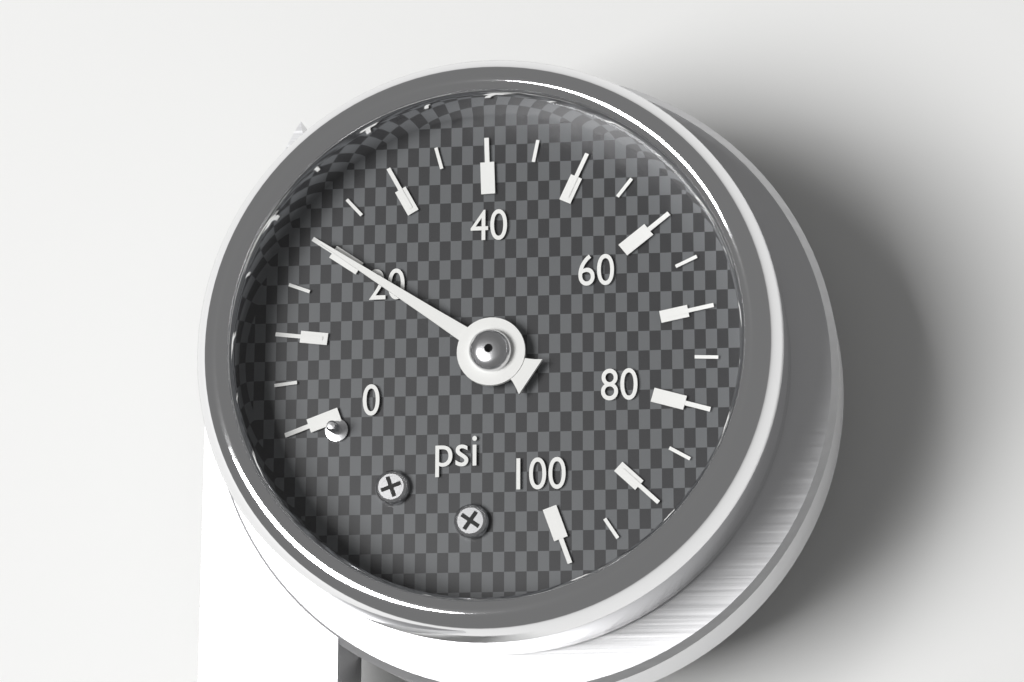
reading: 20 psi
